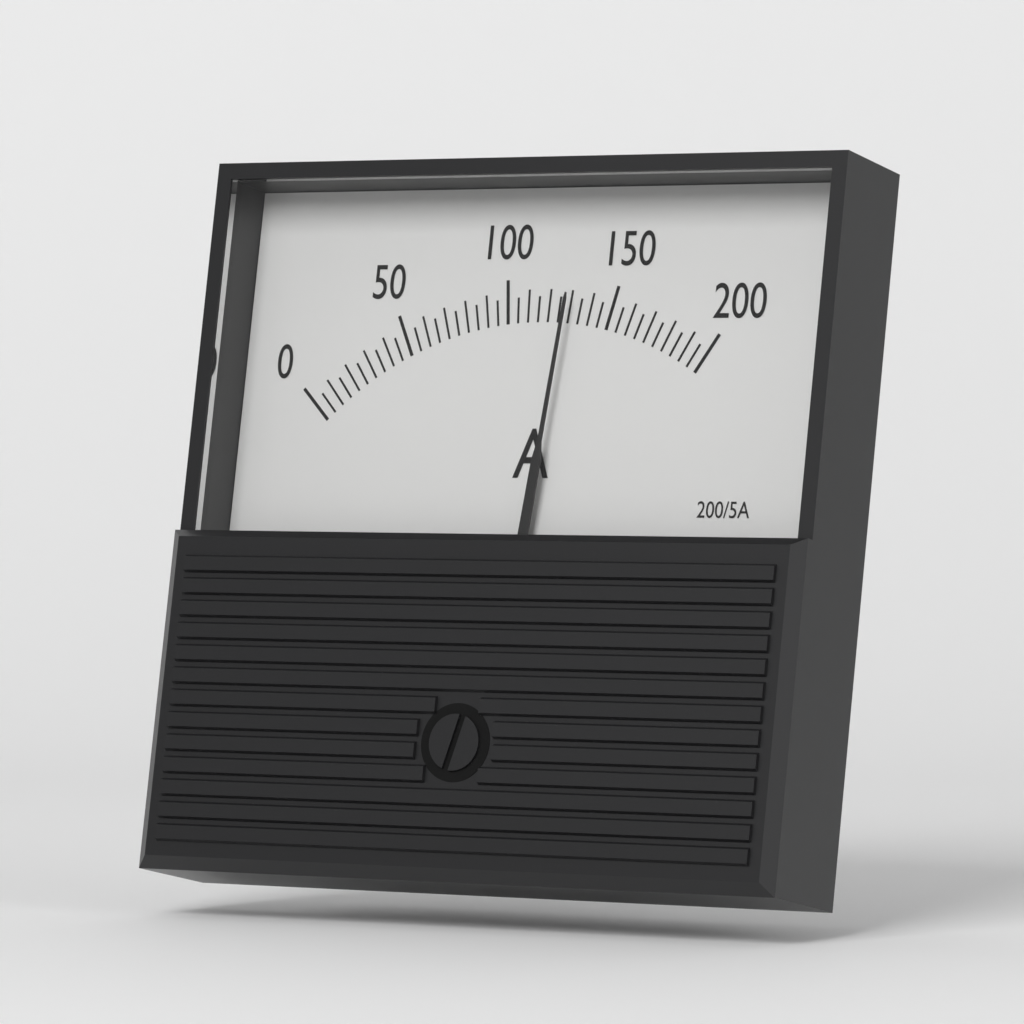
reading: 130 A
